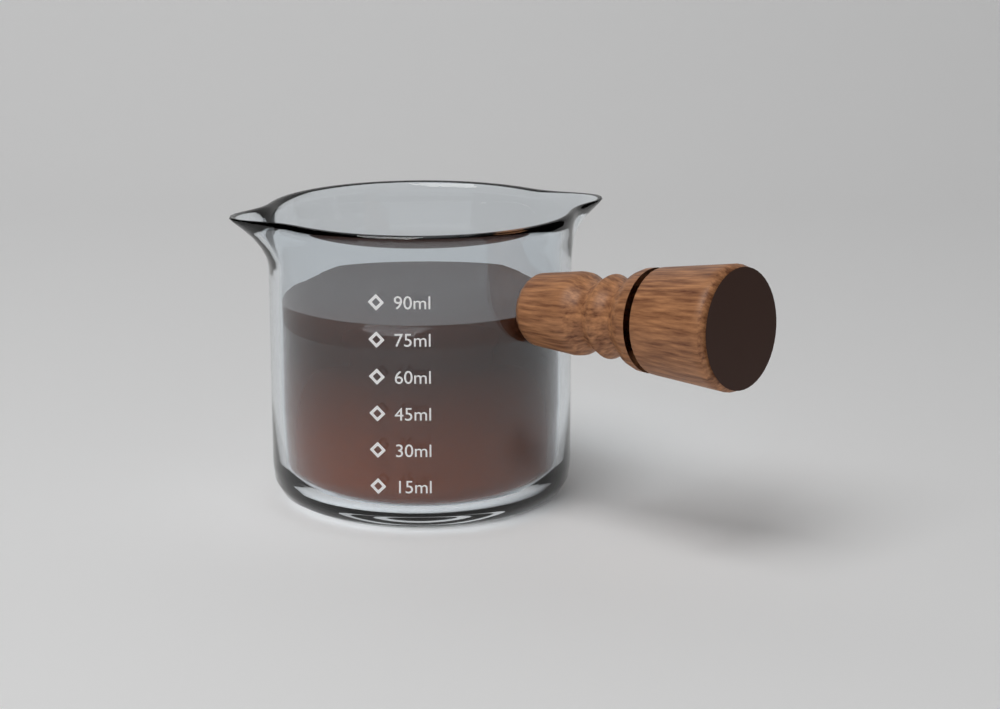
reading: 80 ml
